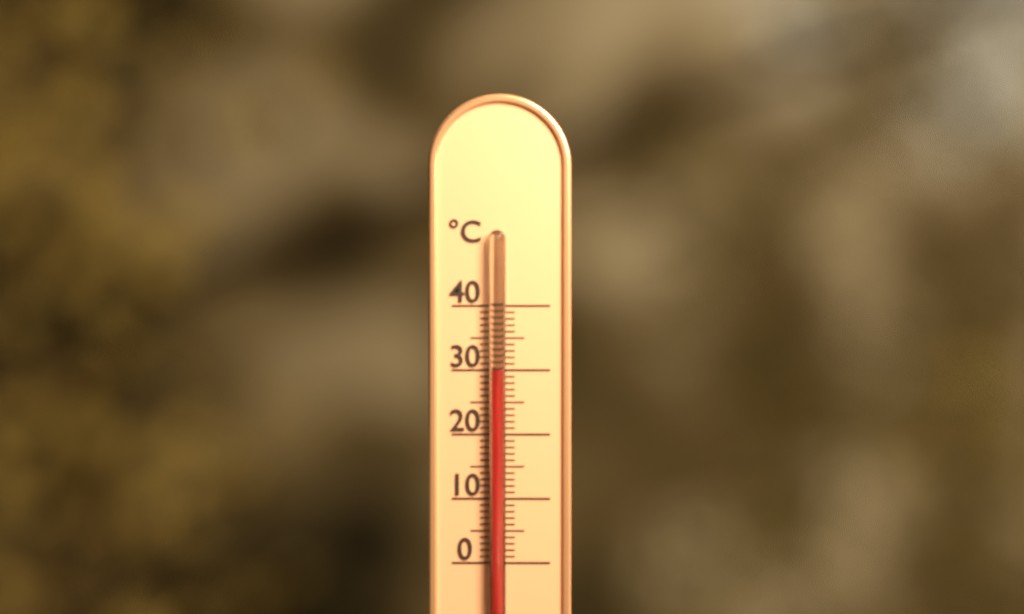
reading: 30 °C
